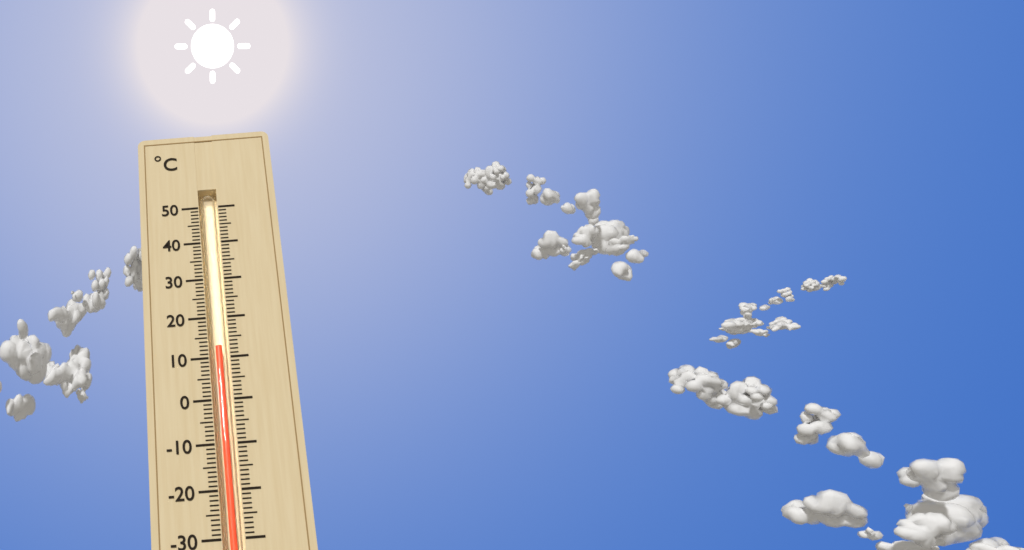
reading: 13 °C
